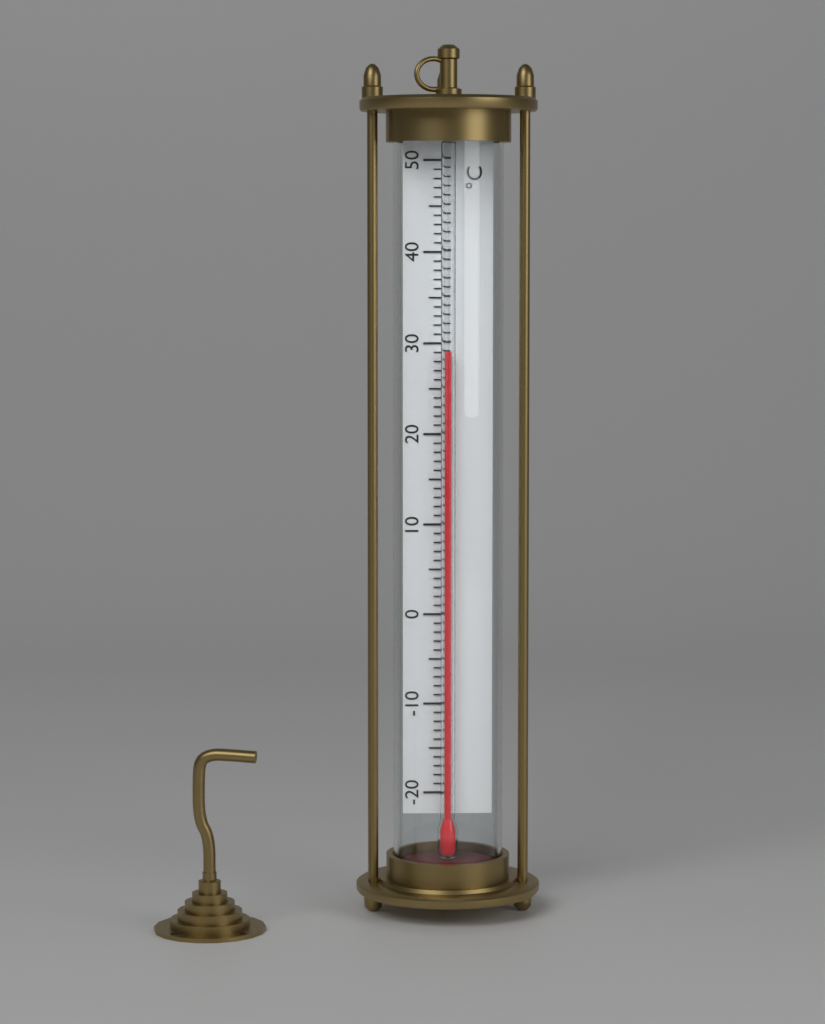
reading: 29 °C
